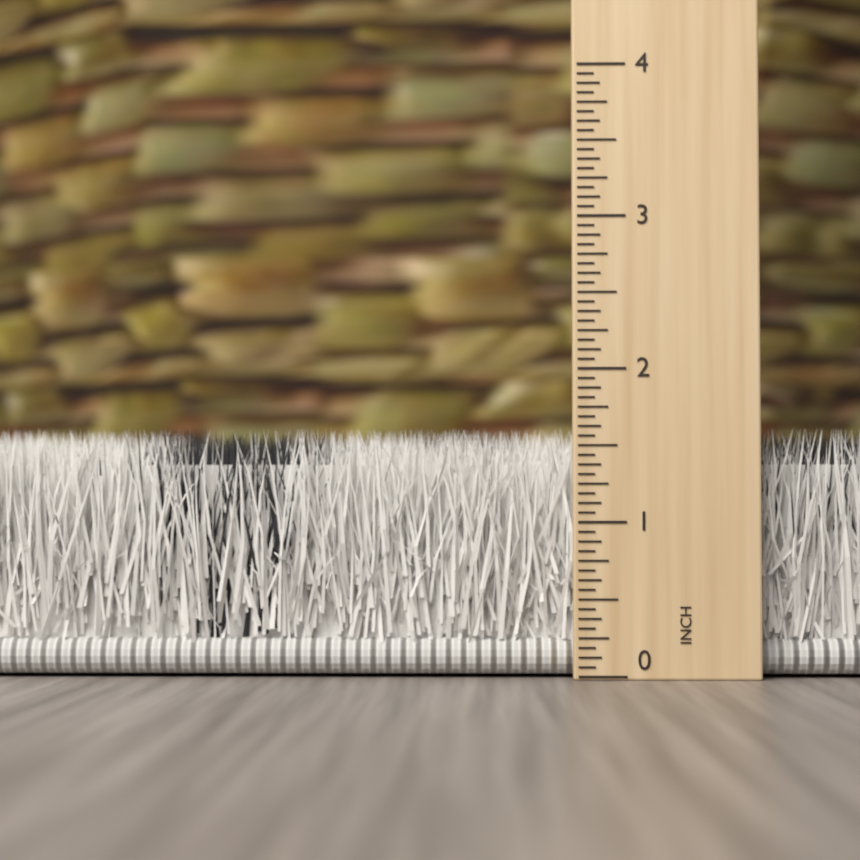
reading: 1.6250 inch
